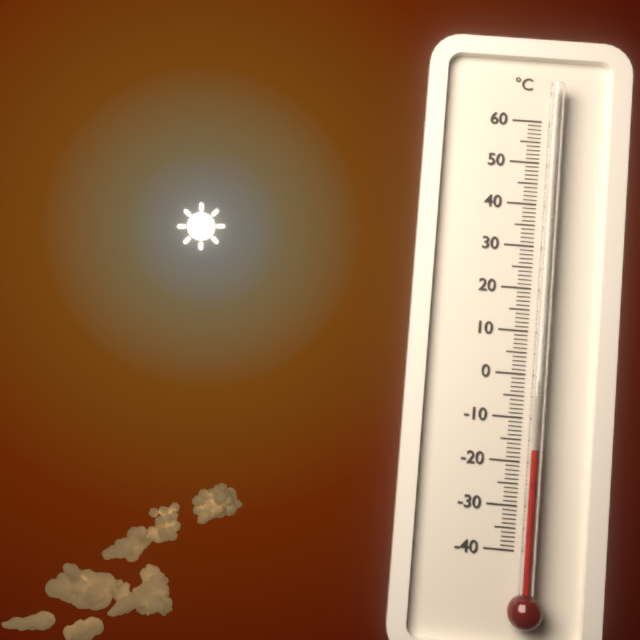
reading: -17 °C
